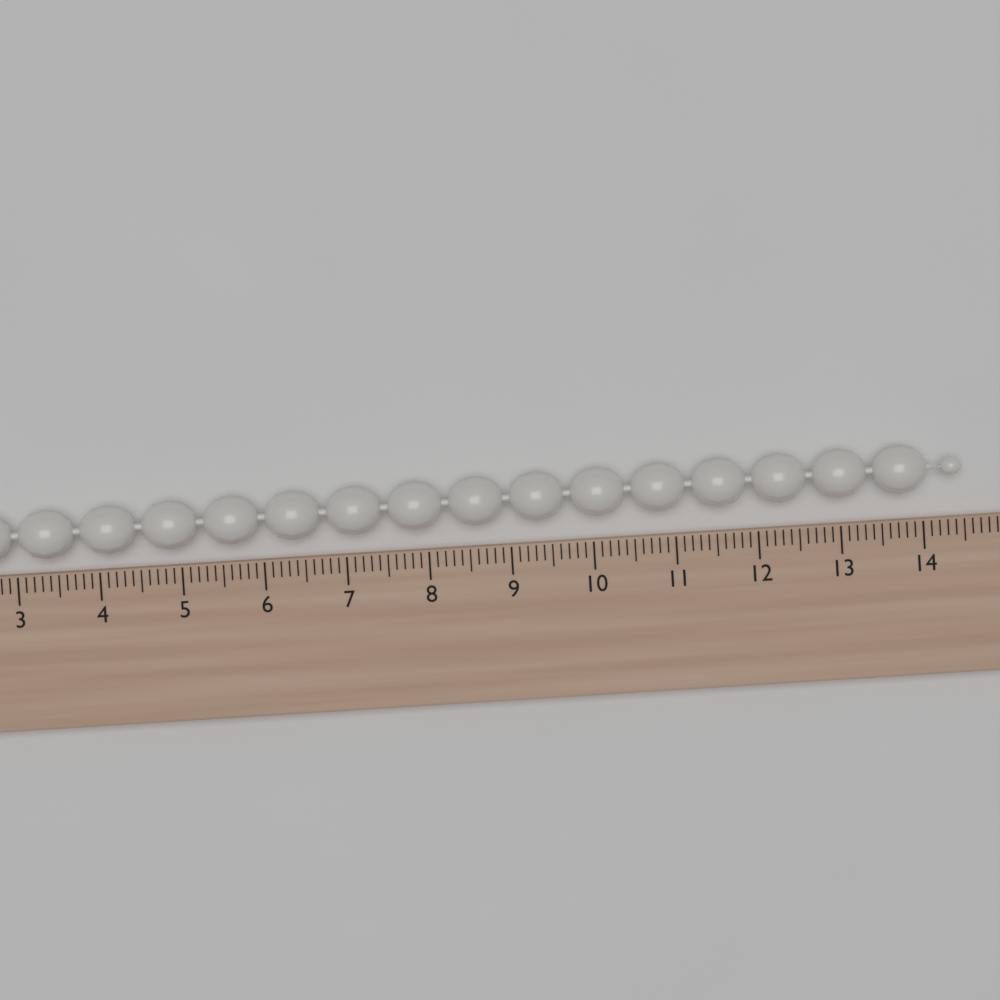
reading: 14.5 (no unit)
